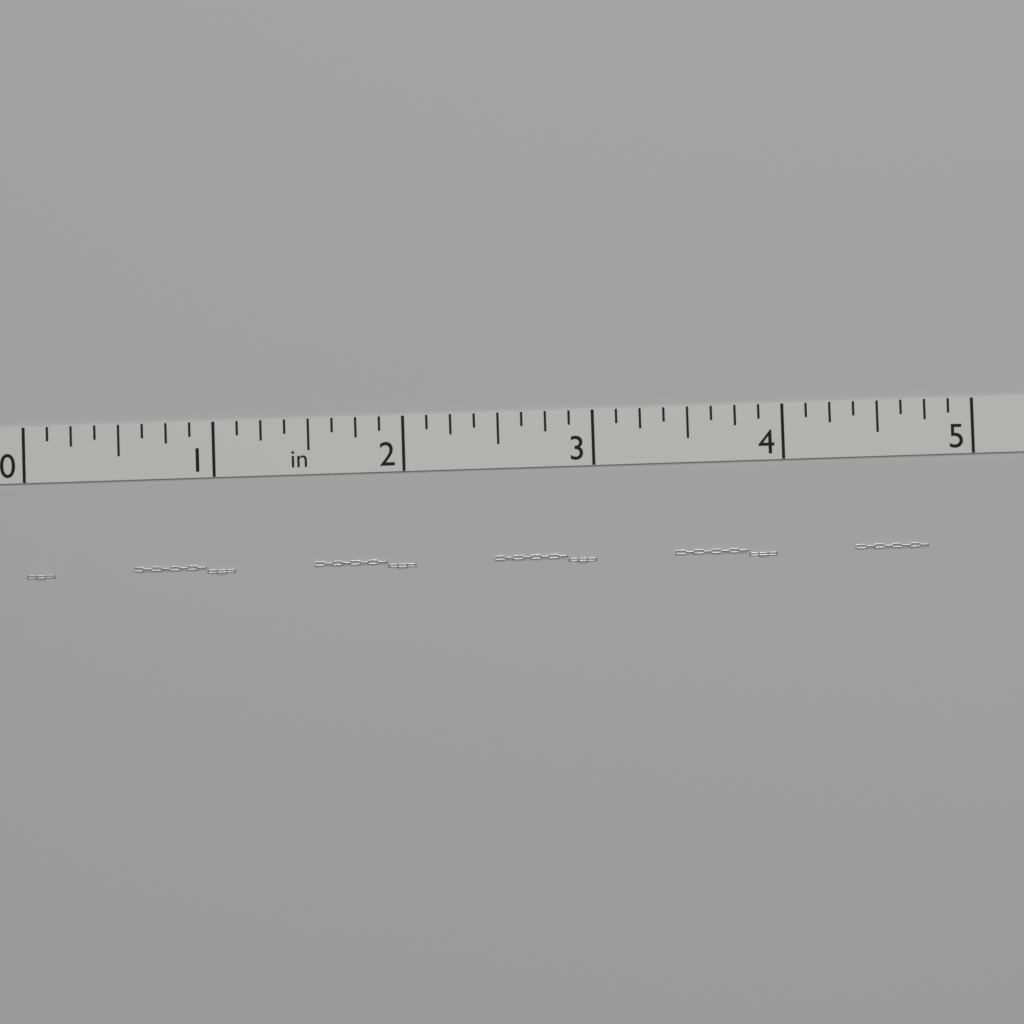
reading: 4.750 in
